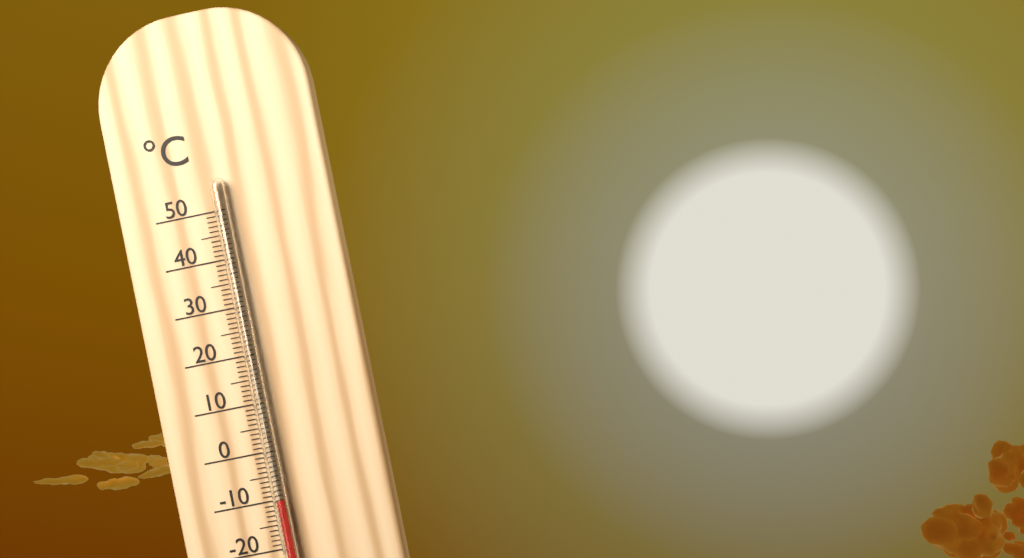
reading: -10 °C
